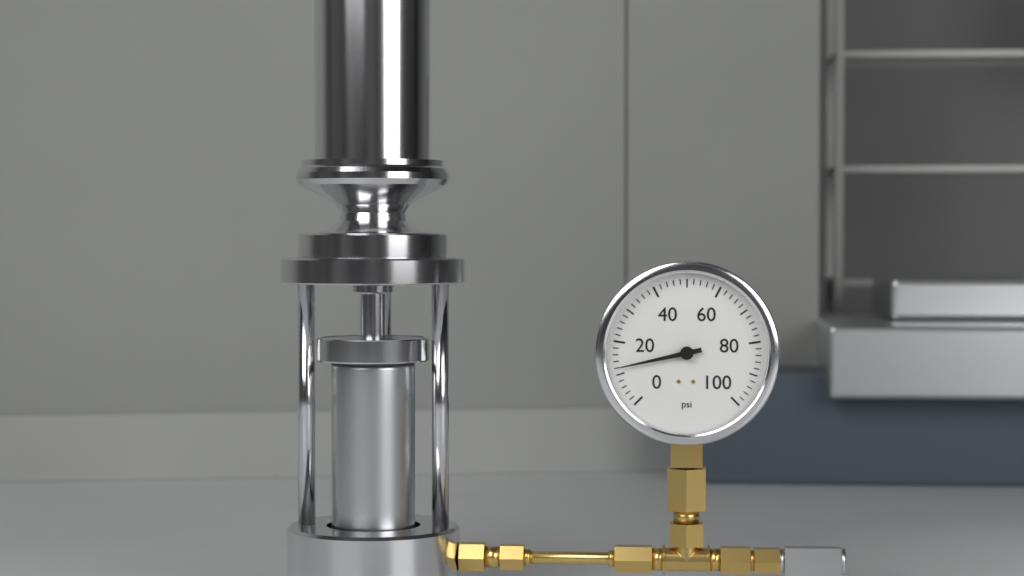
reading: 12 psi
